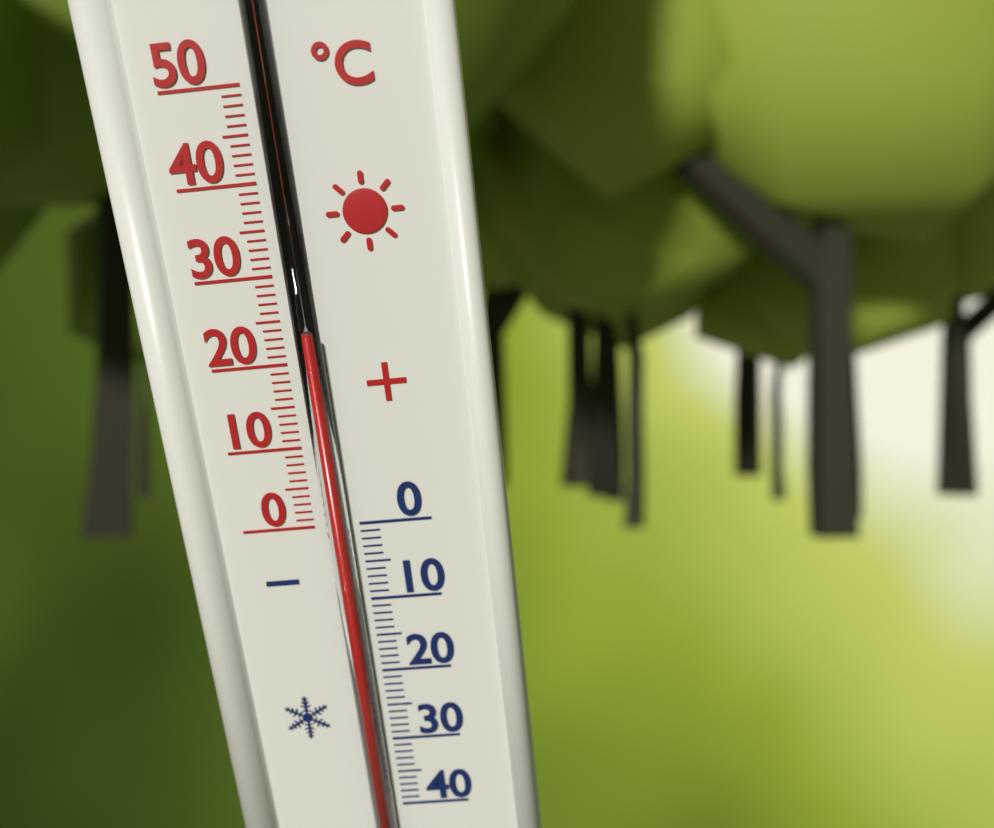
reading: 23 °C
